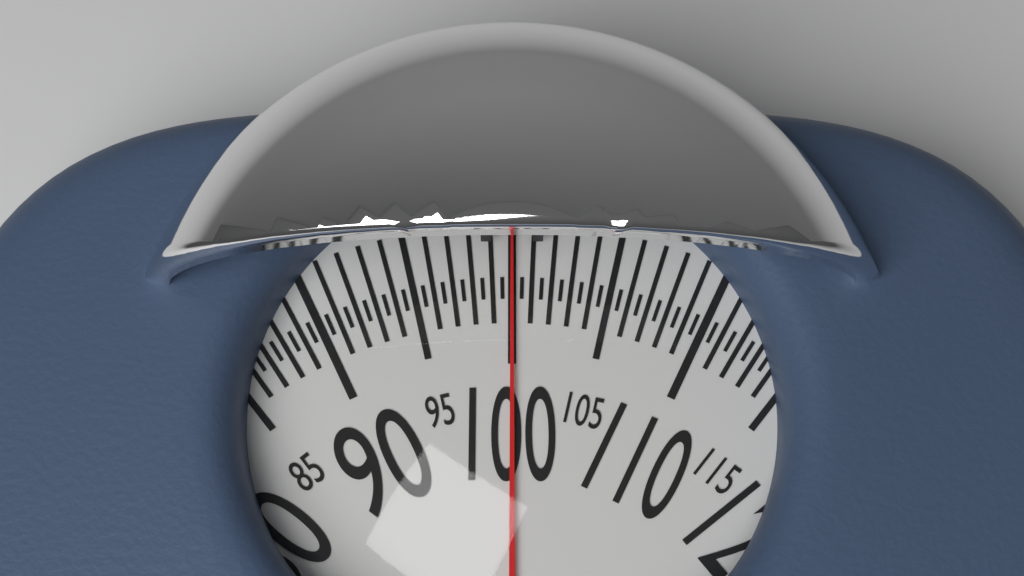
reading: 100.0 (no unit)
